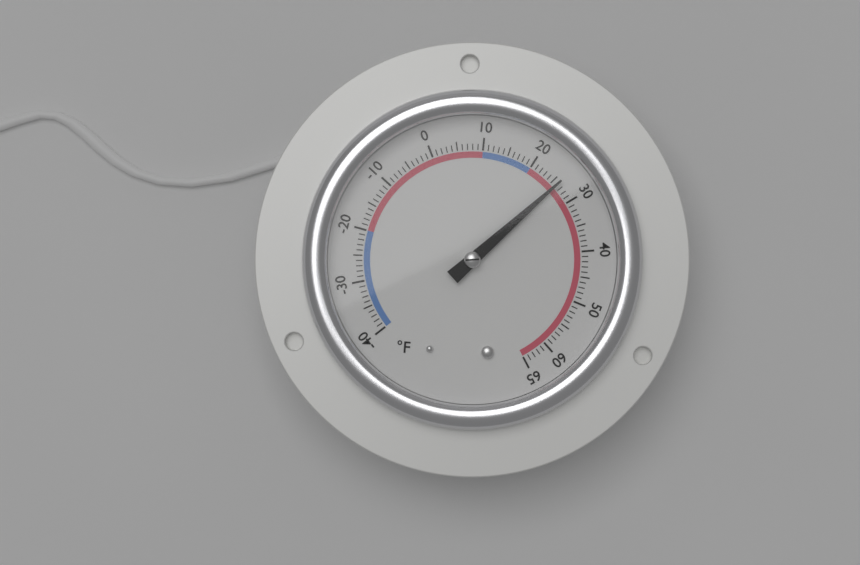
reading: 26 °F
